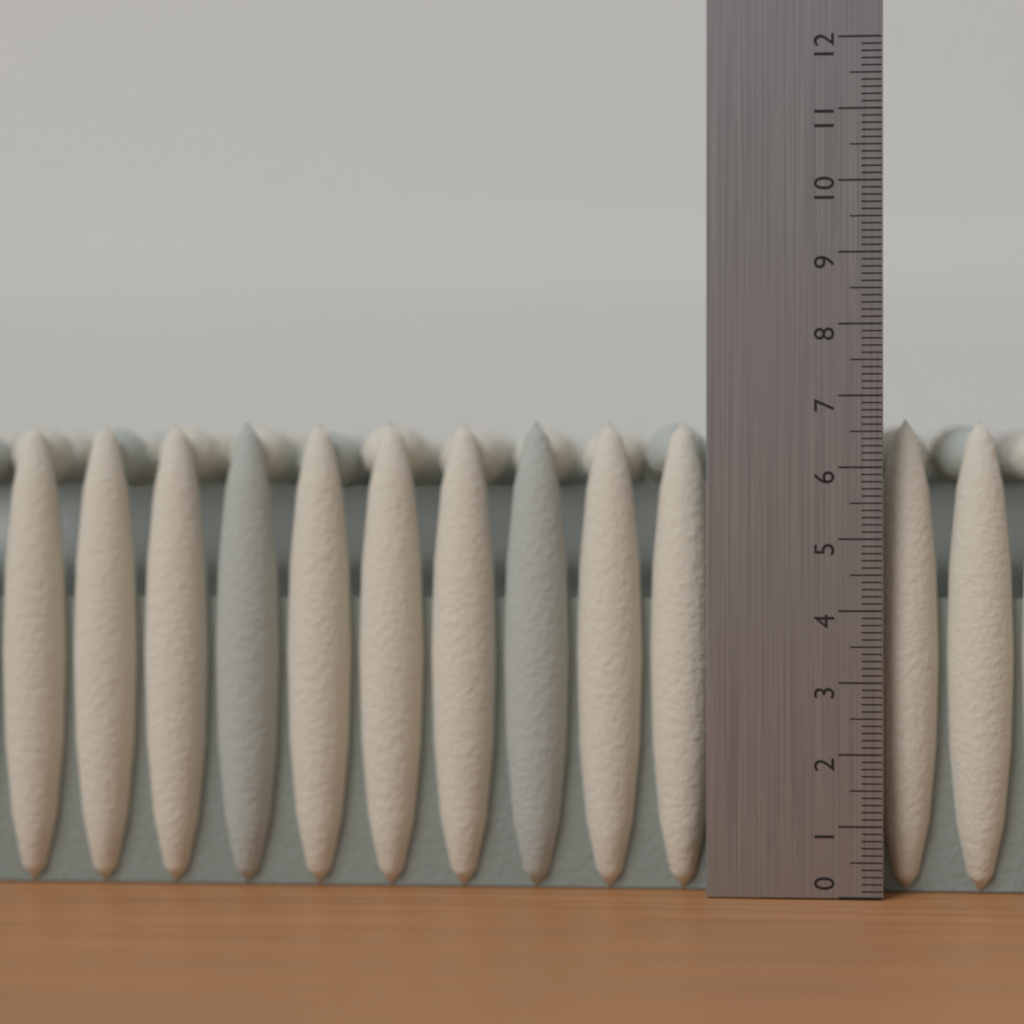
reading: 6.7 (no unit)
